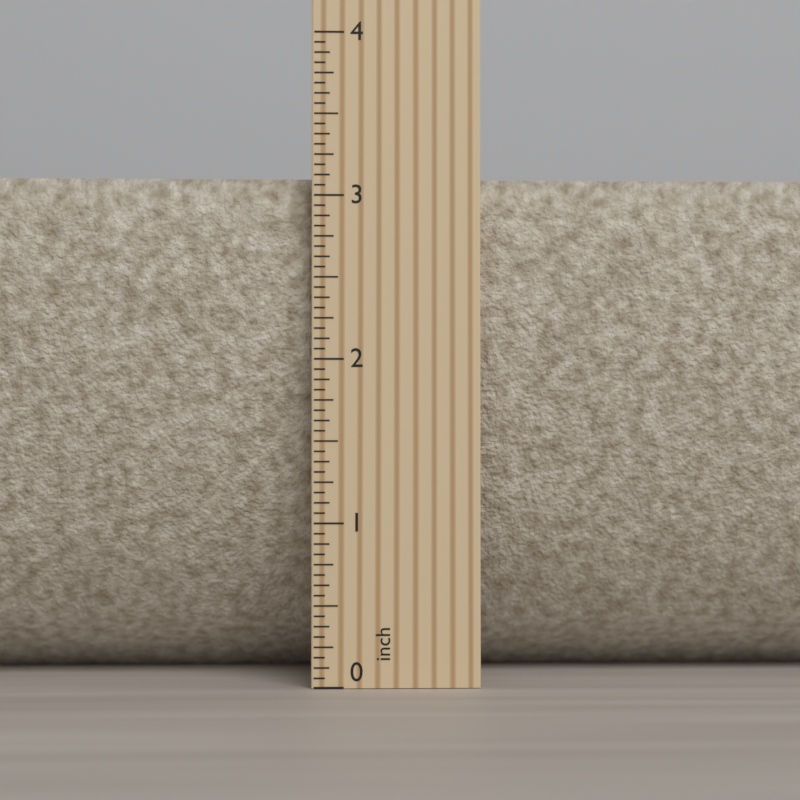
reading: 3.1250 inch
